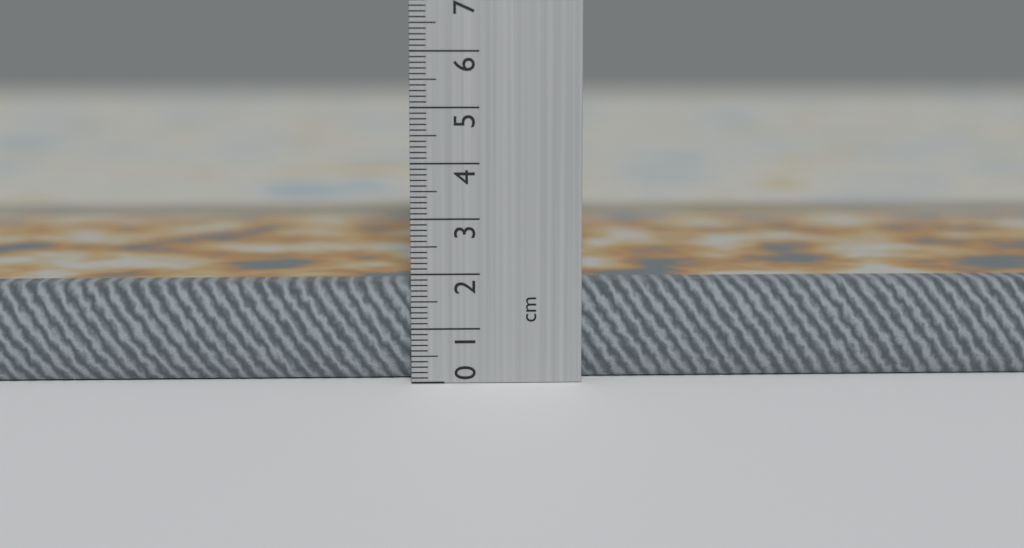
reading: 1.8 cm
